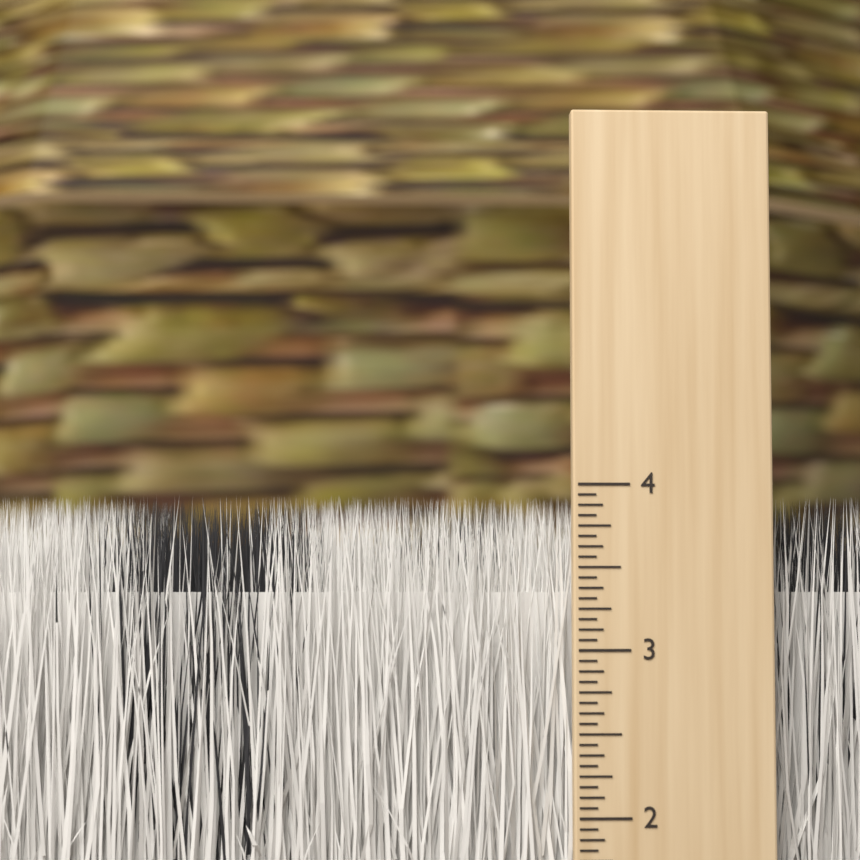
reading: 3.9375 inch
